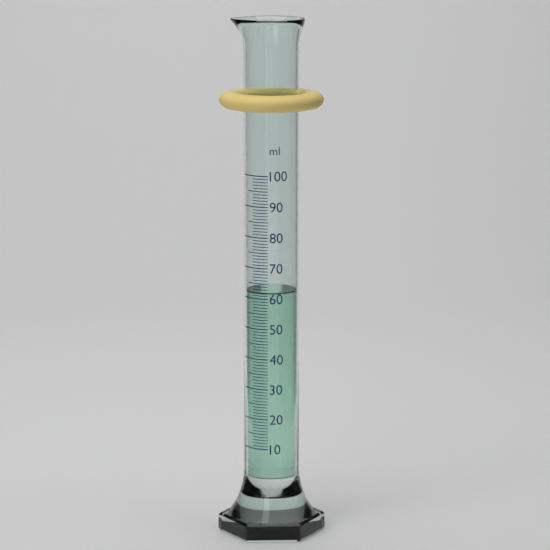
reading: 62 ml
